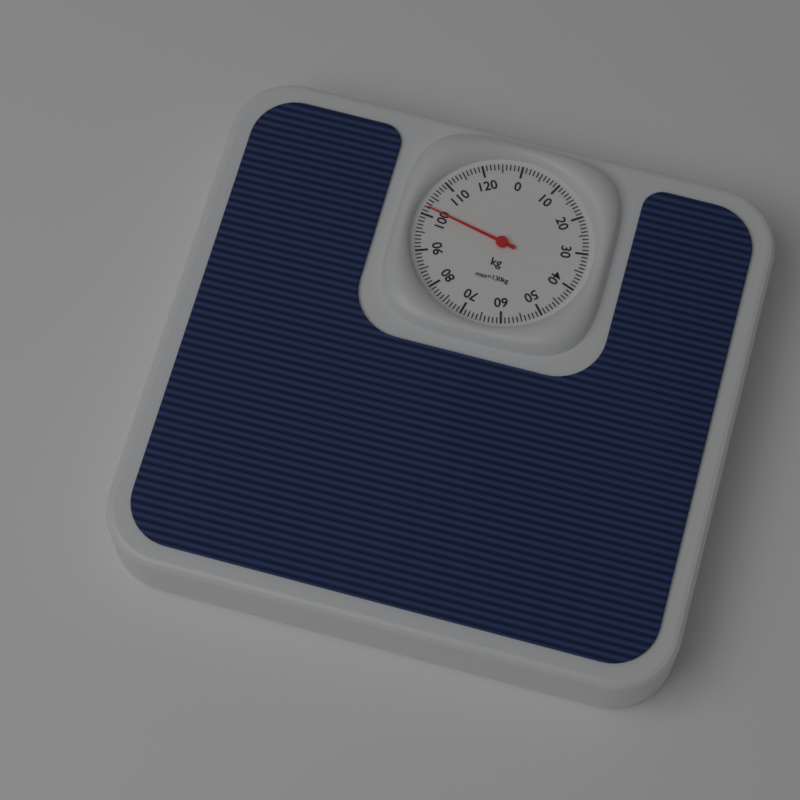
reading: 102 kg
